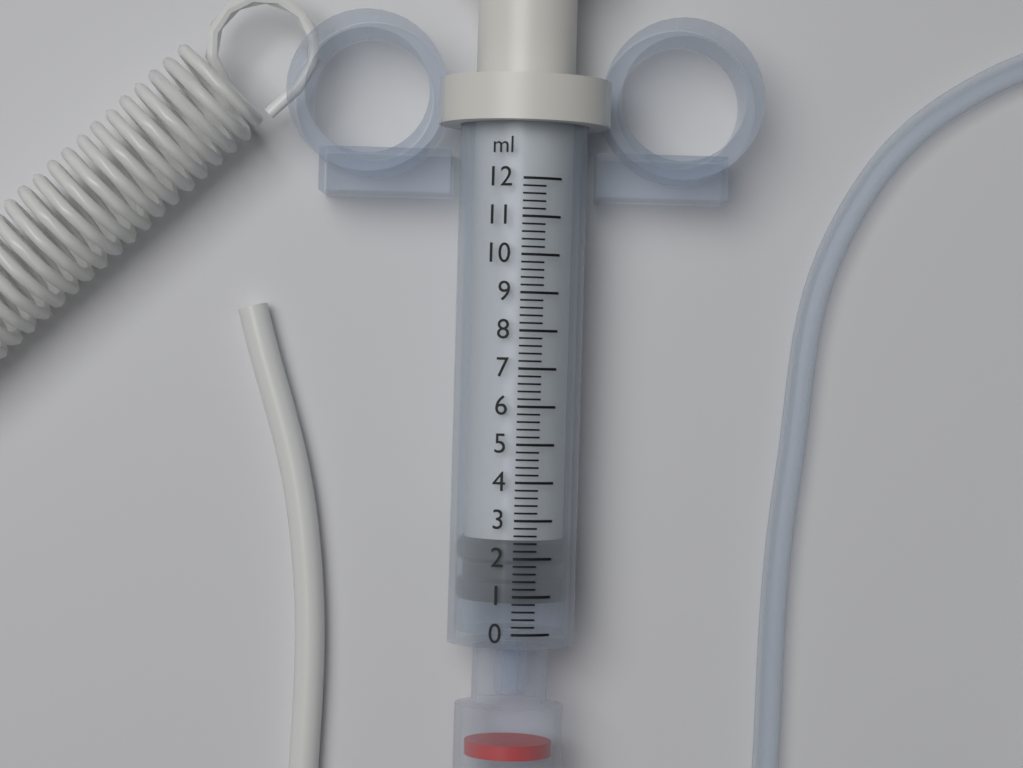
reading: 0.8 ml
